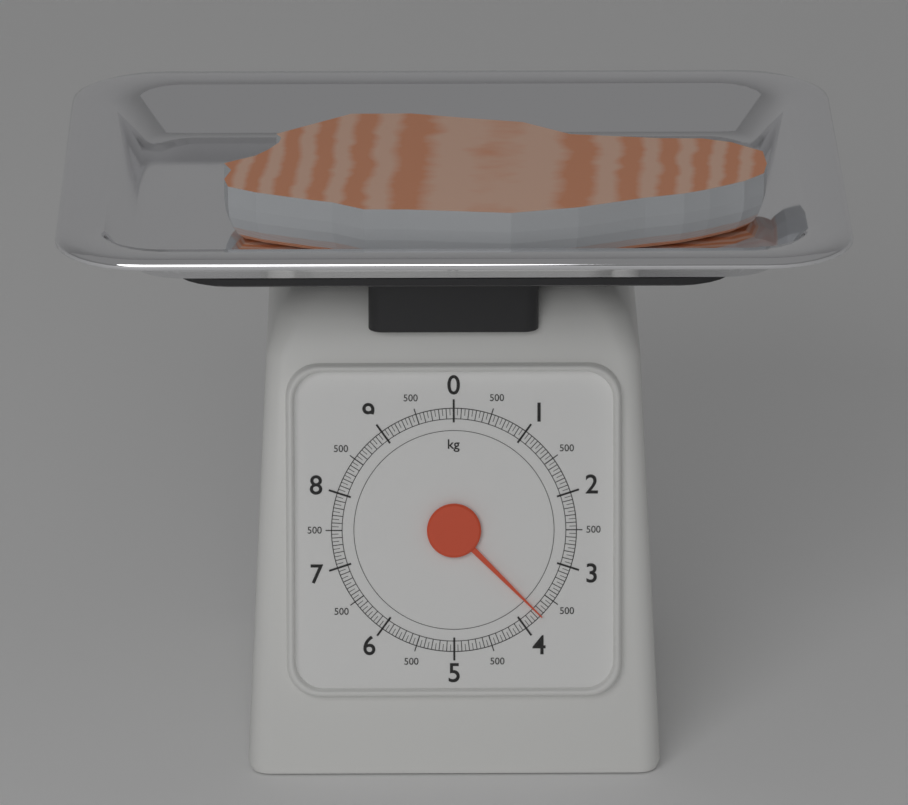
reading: 3.75 kg
